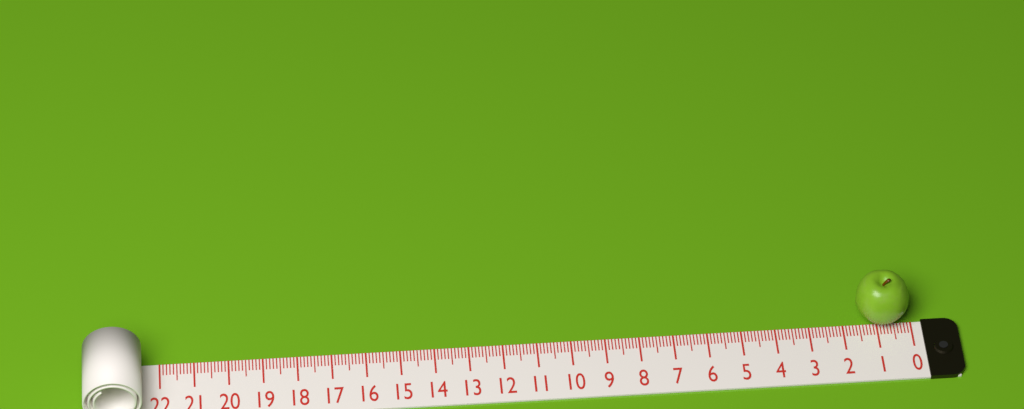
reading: 1.6 (no unit)
